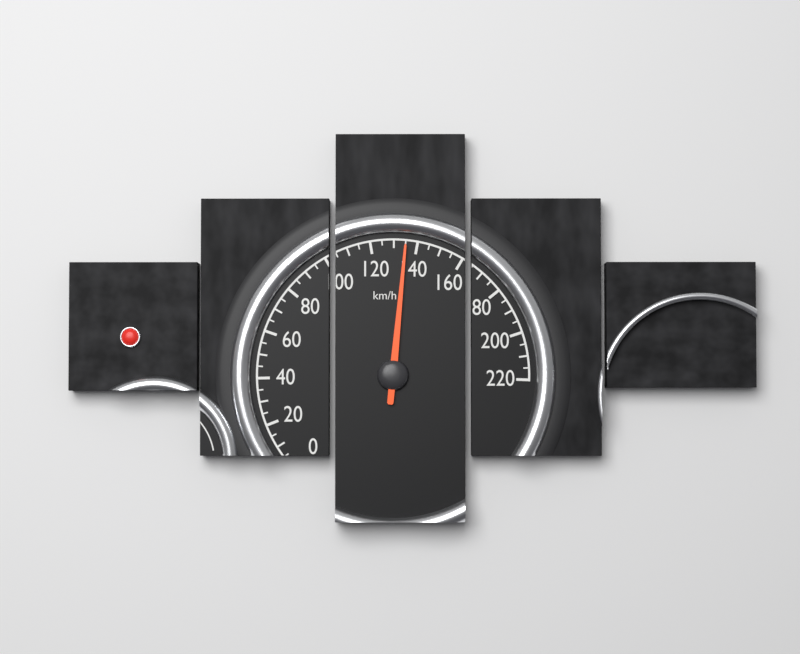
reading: 135 km/h
